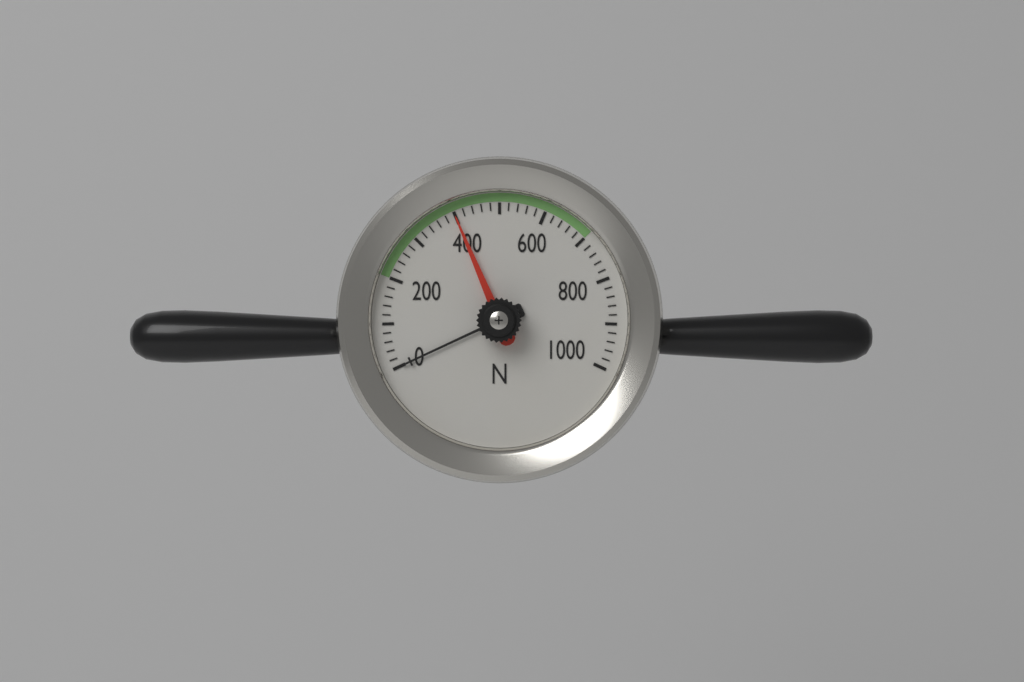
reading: 400 N
